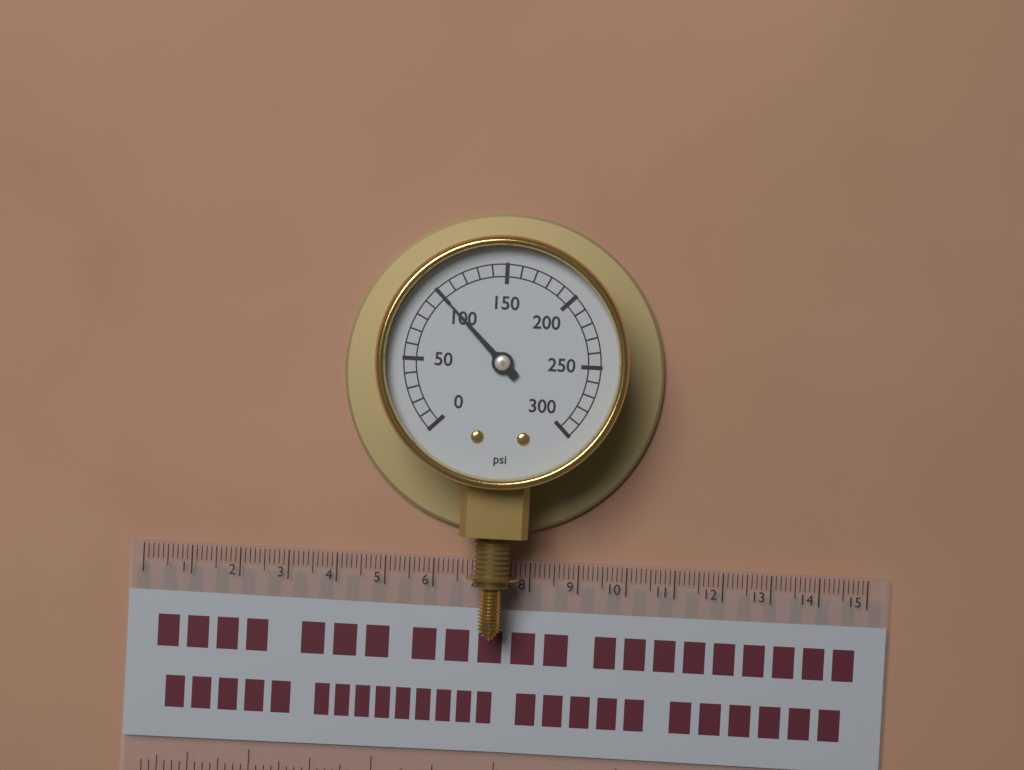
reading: 100 psi
